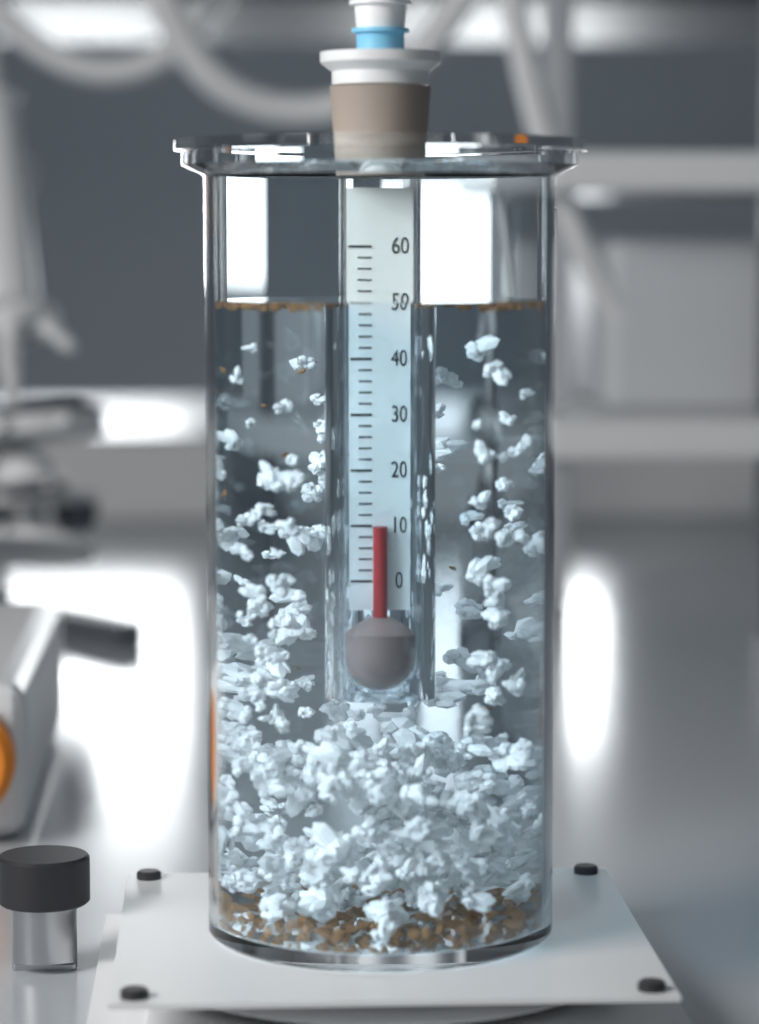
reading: 10 (no unit)
